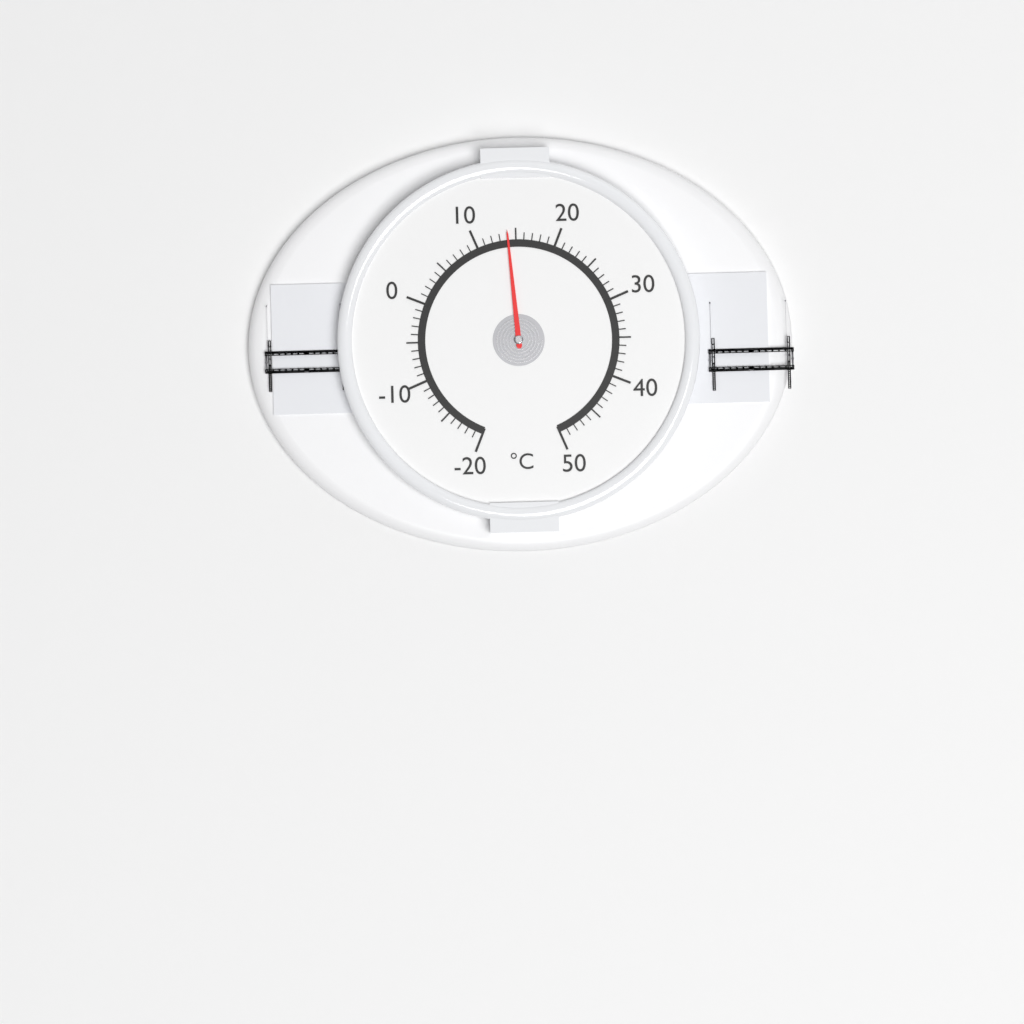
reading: 14 °C
